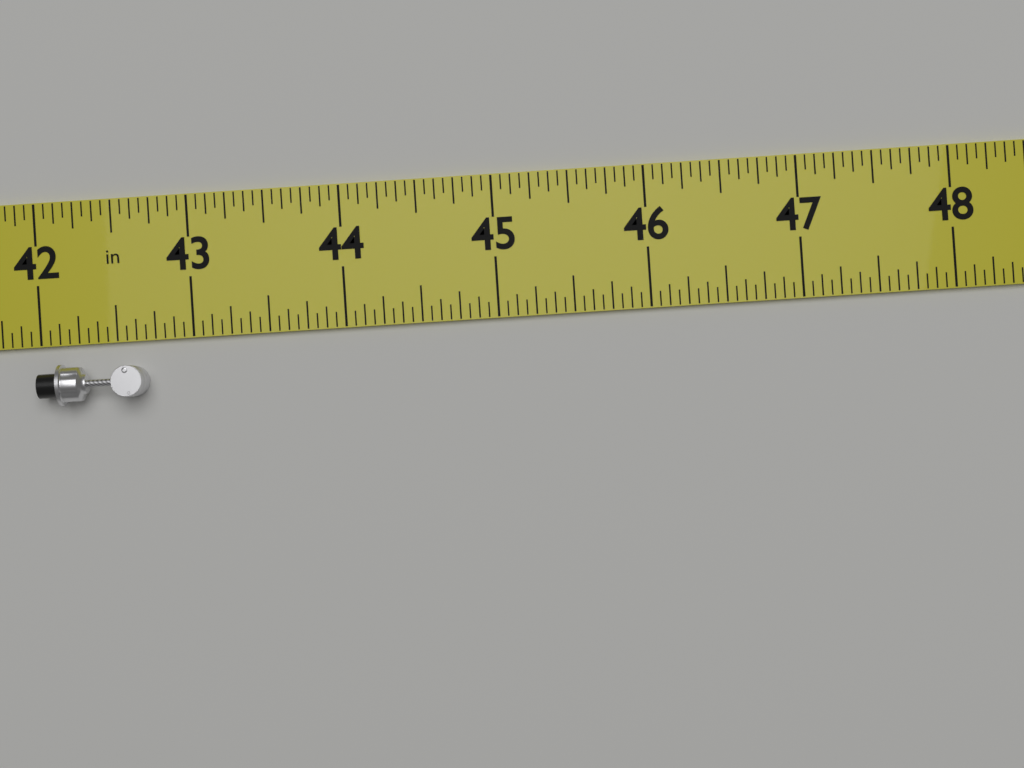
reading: 42.6875 in
